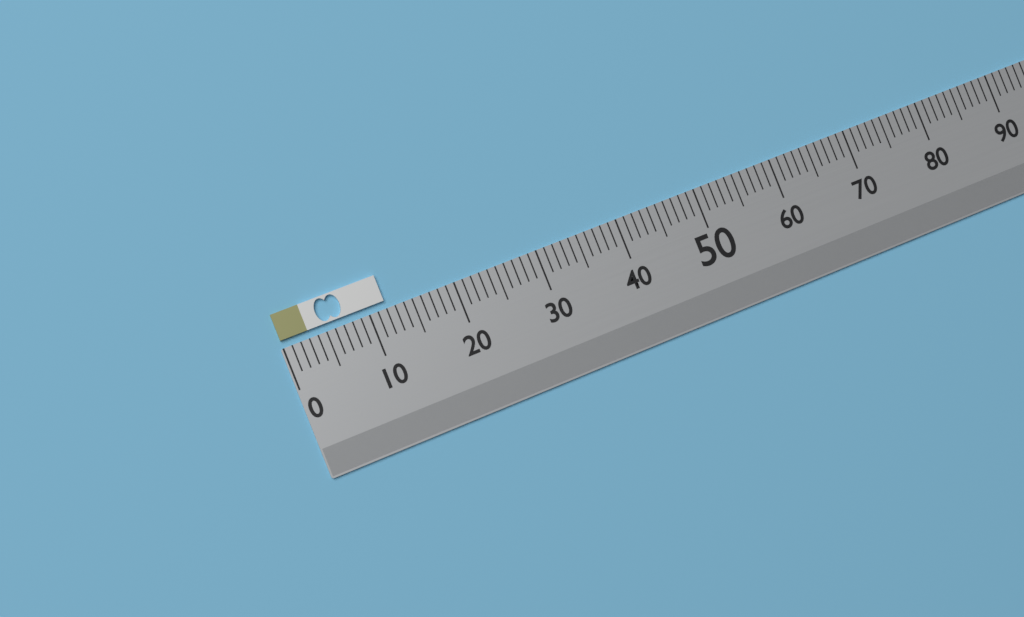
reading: 12 (no unit)
